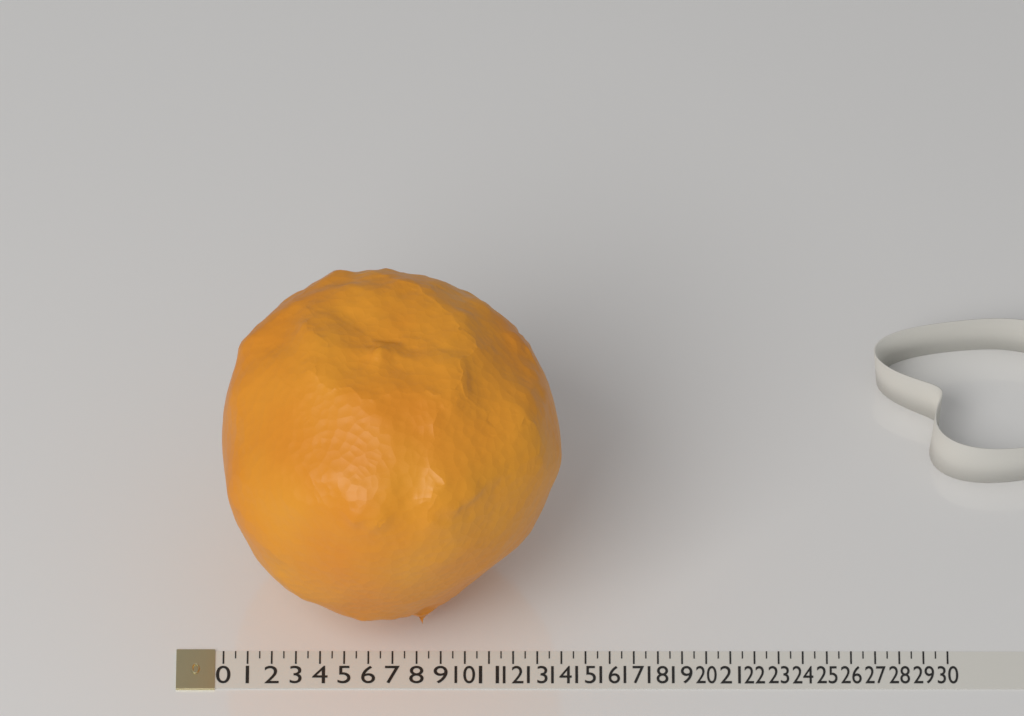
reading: 14.0 (no unit)
